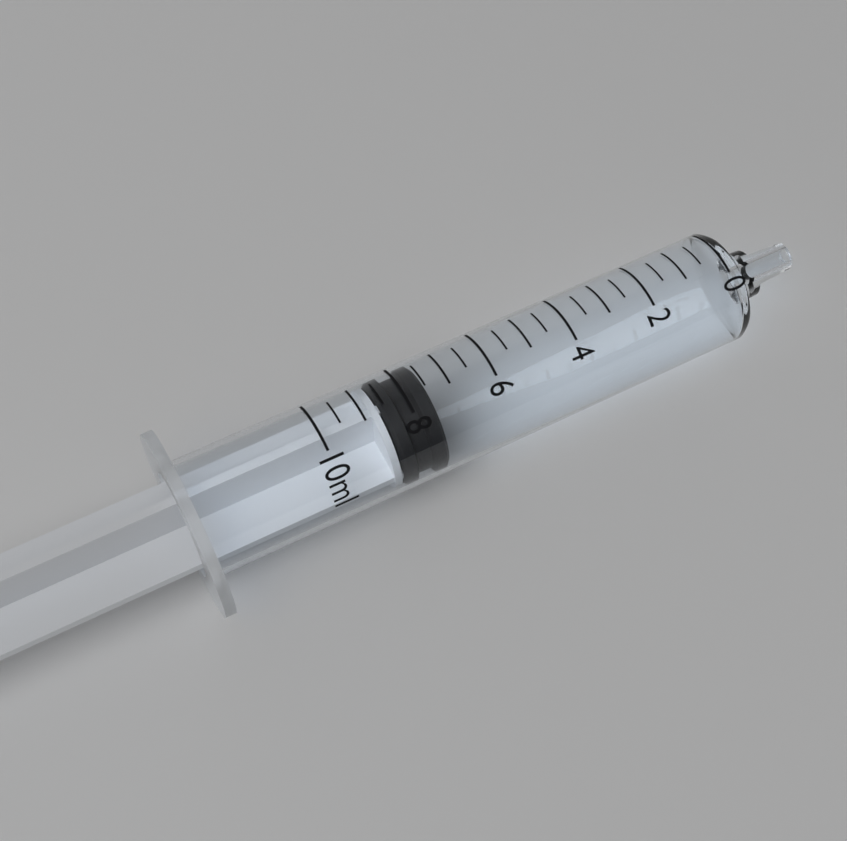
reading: 7.5 ml
